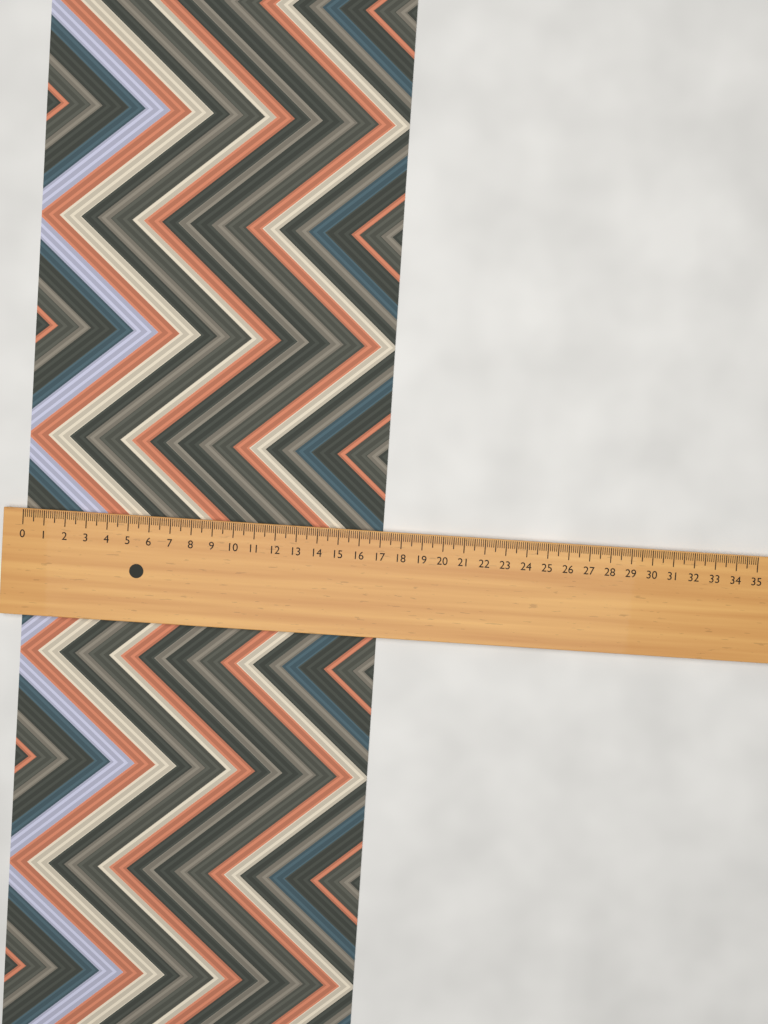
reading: 17.1 (no unit)
